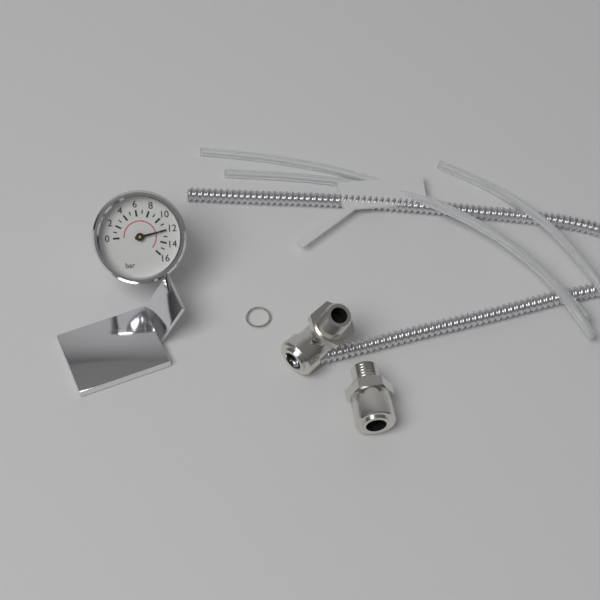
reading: 12 bar
